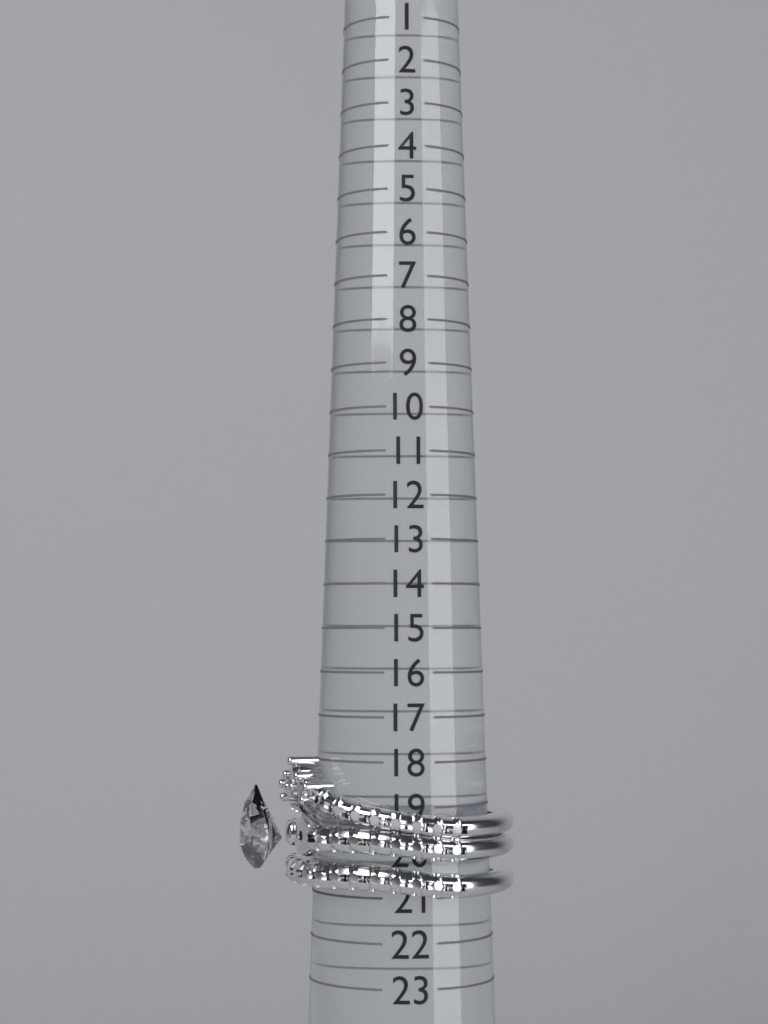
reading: 21 (no unit)
